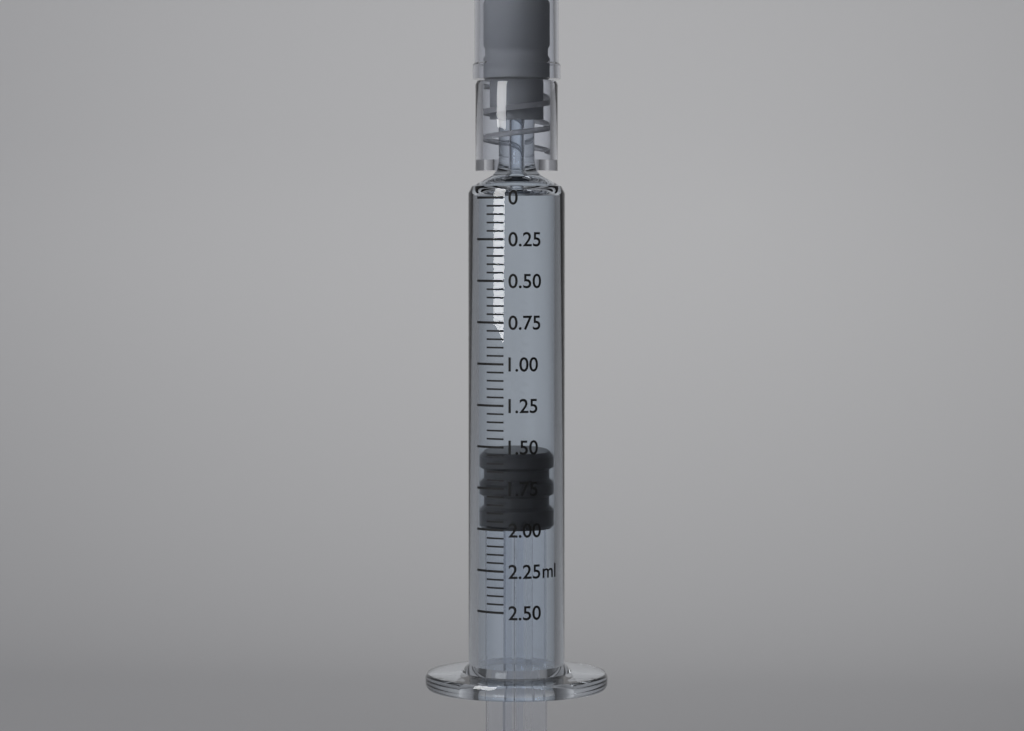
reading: 1.55 ml
